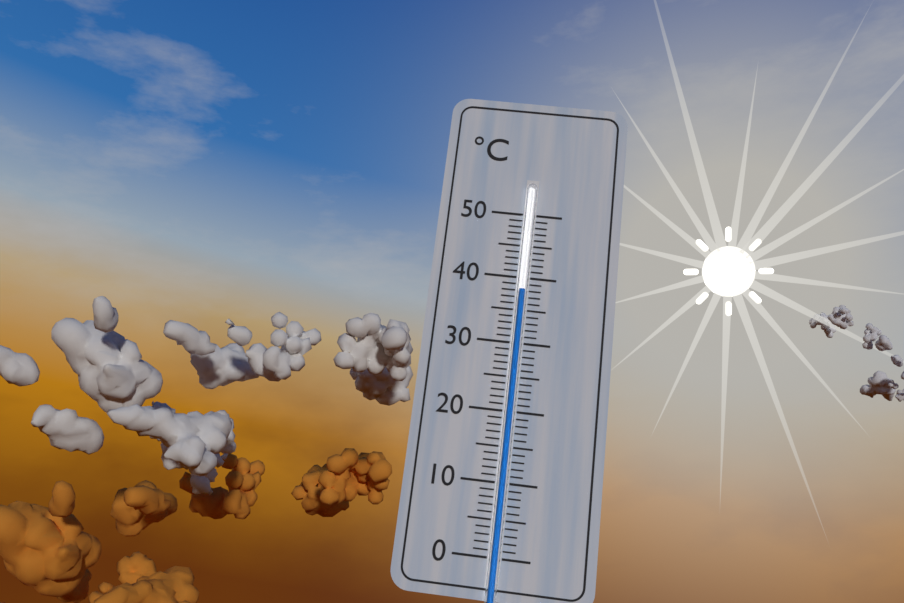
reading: 38 °C
